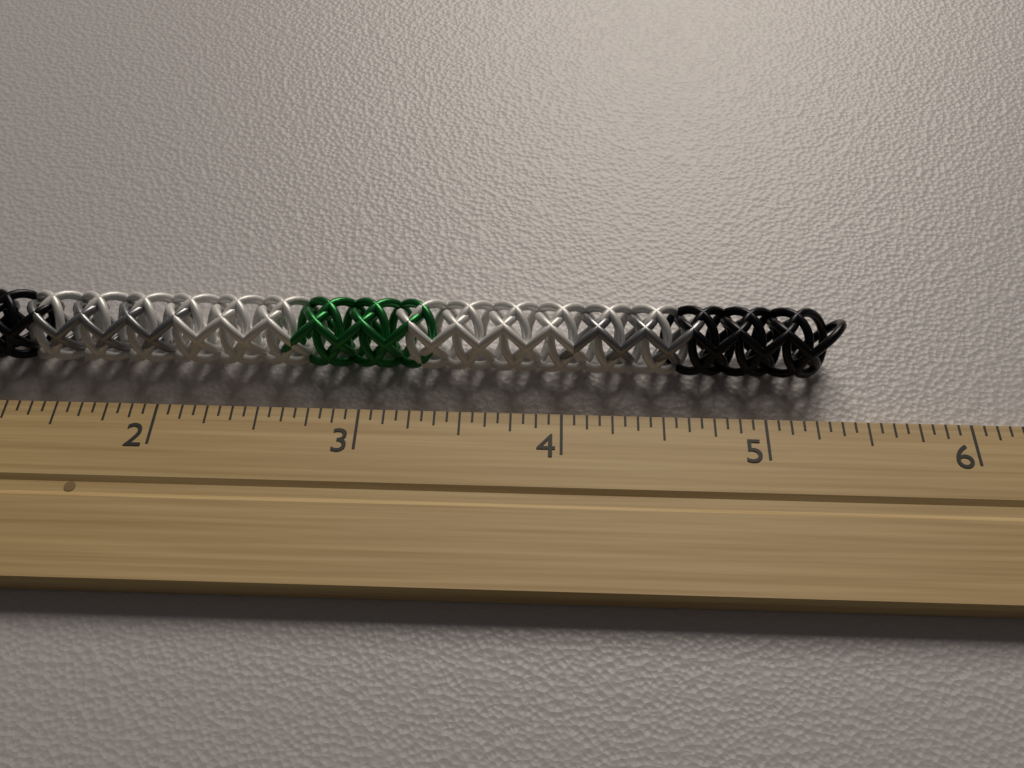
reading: 5.4375 inch
